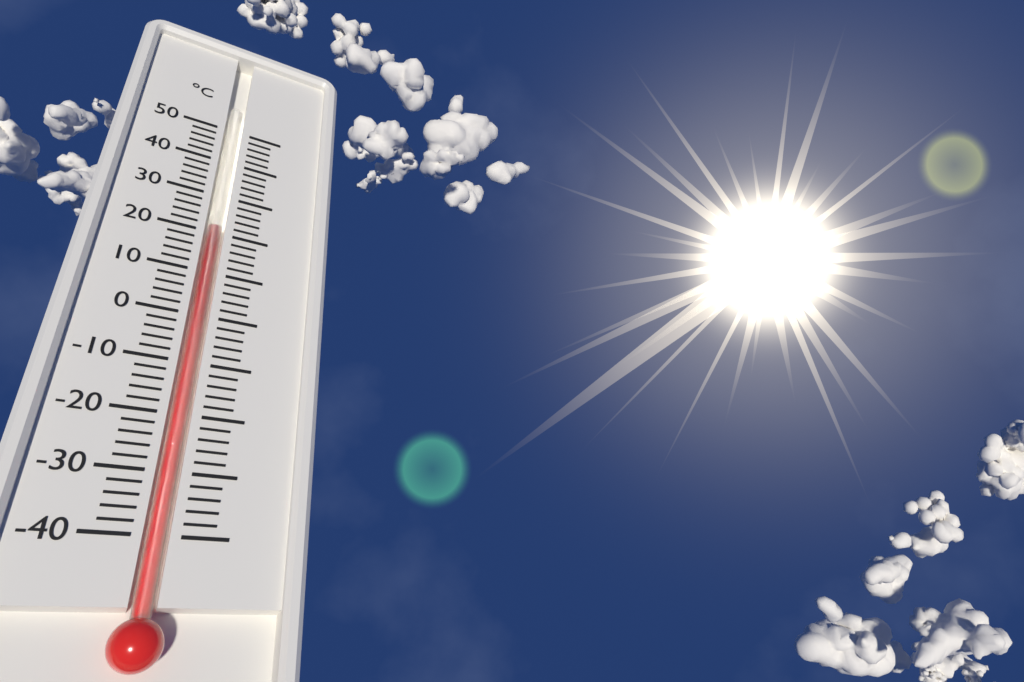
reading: 22 °C
